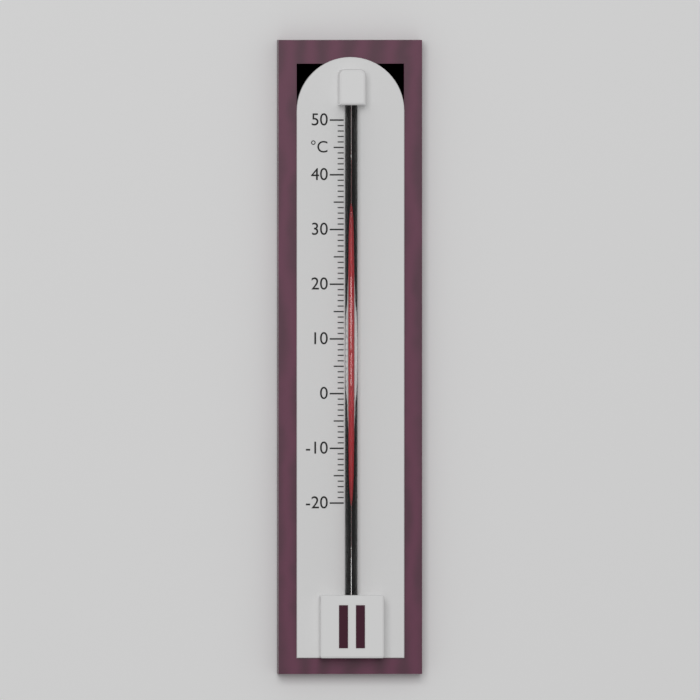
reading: 33 °C
